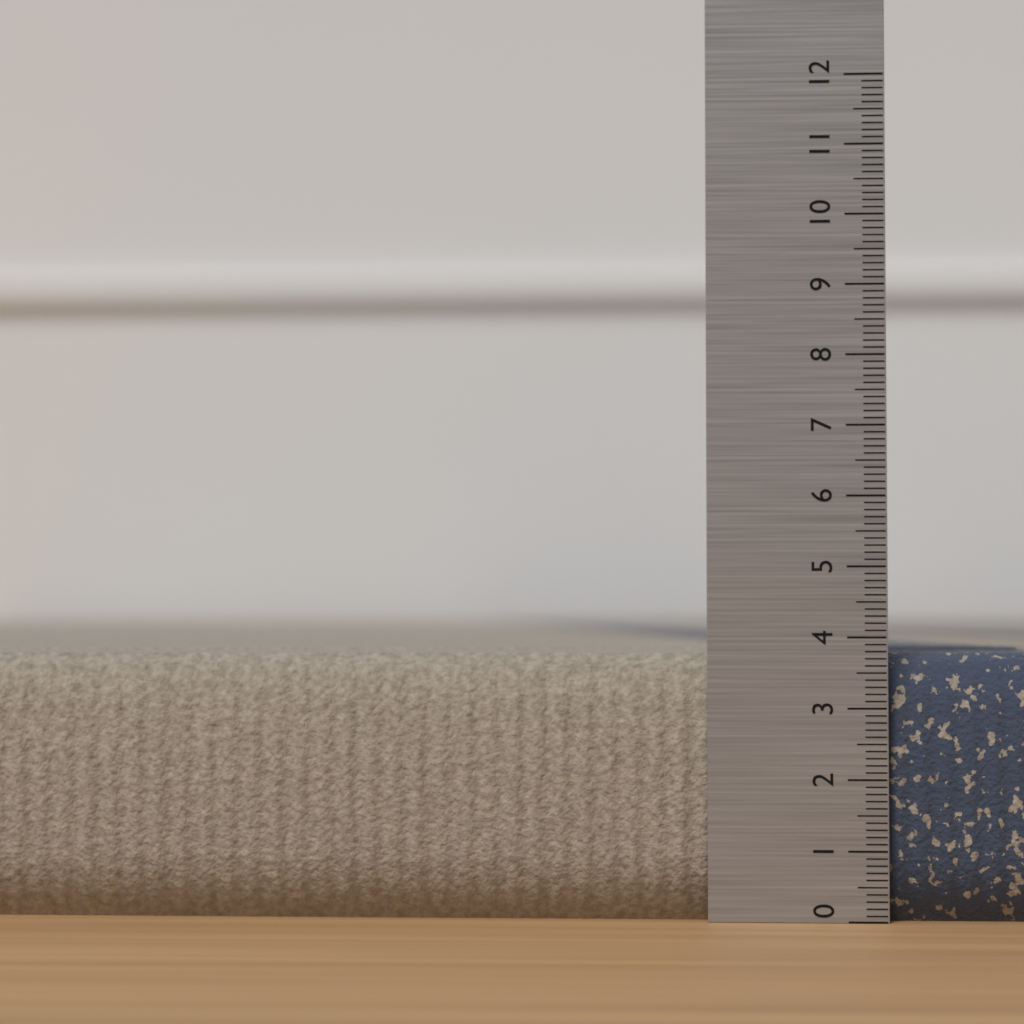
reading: 3.8 (no unit)
